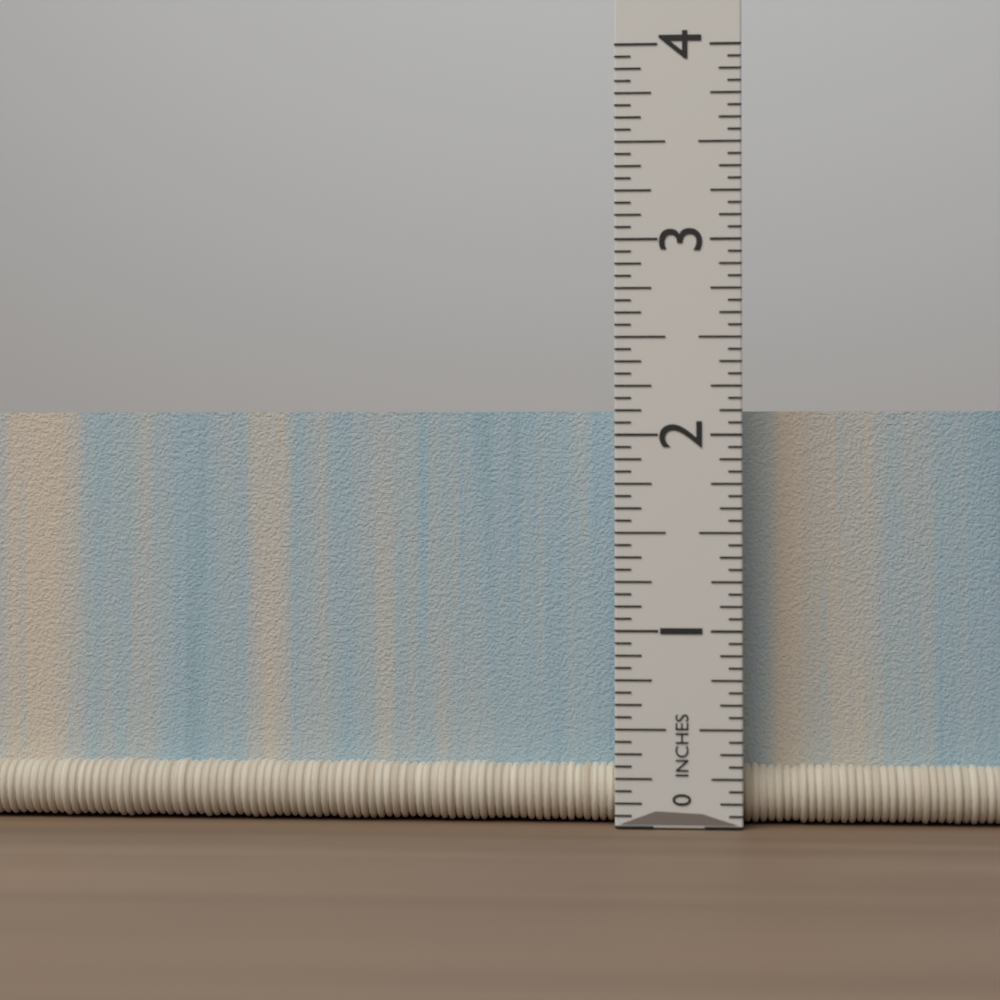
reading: 2.1250 in
